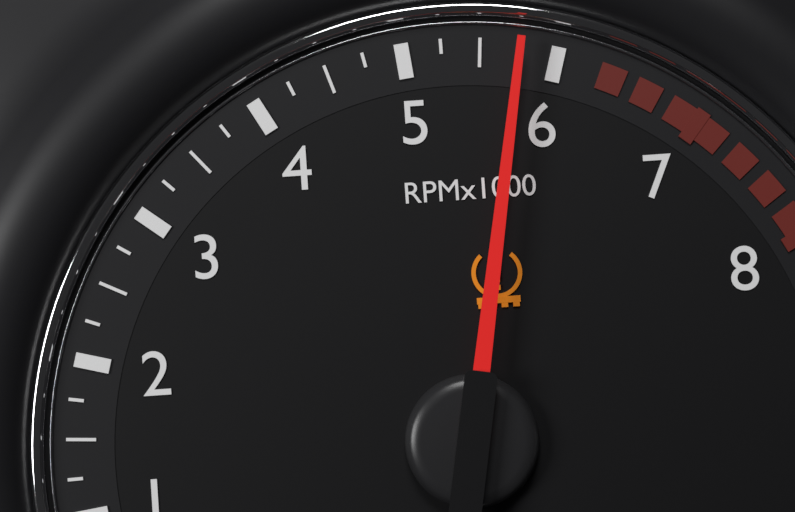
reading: 5.75 RPM x1000
